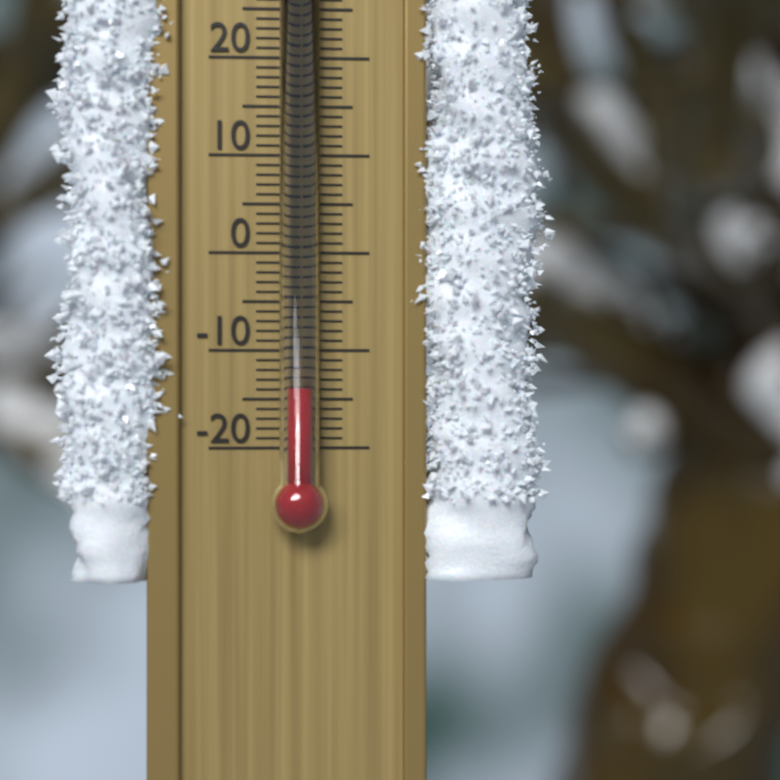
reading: -14 °C
